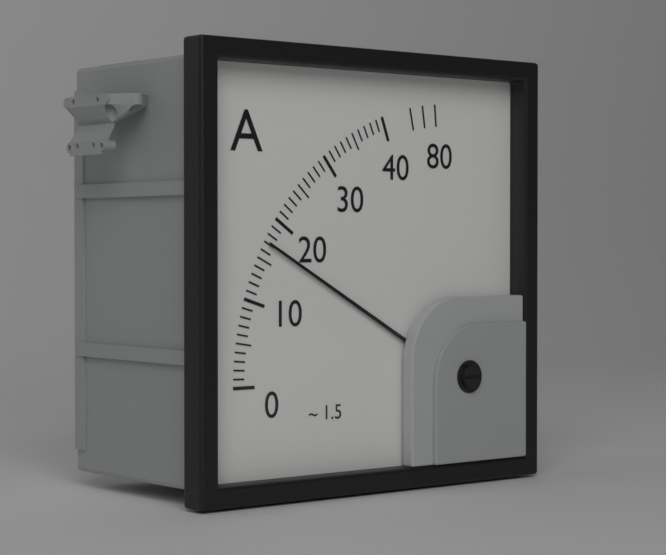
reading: 17 A
